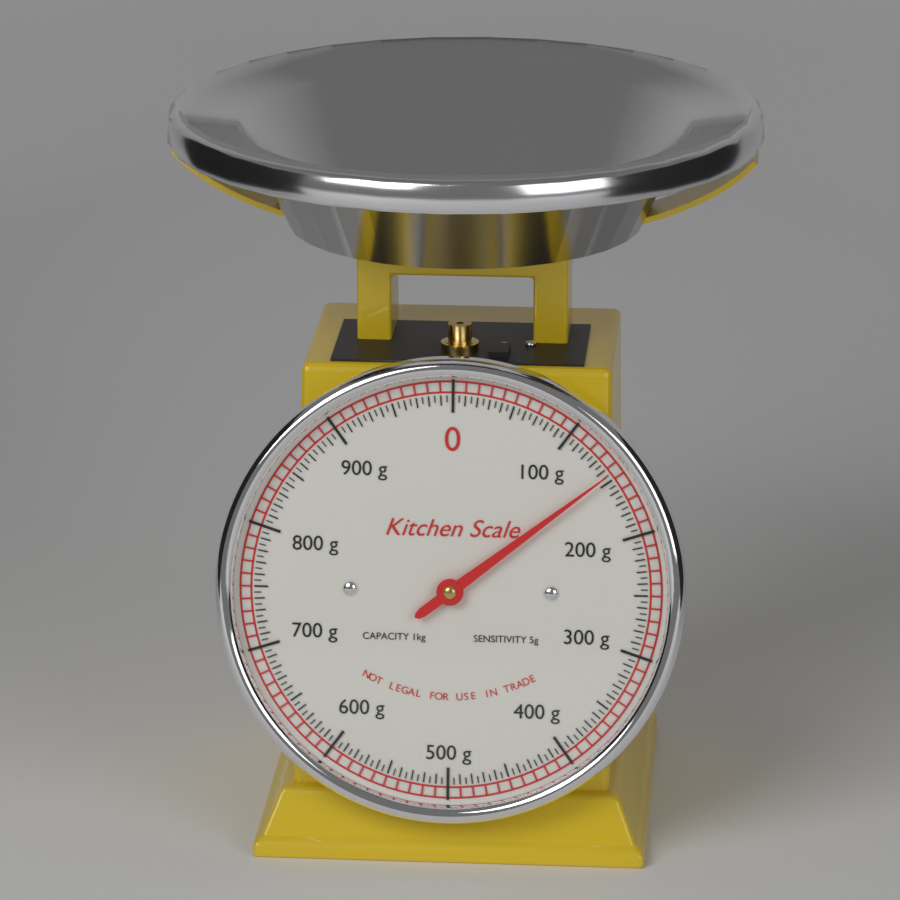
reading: 145 g
